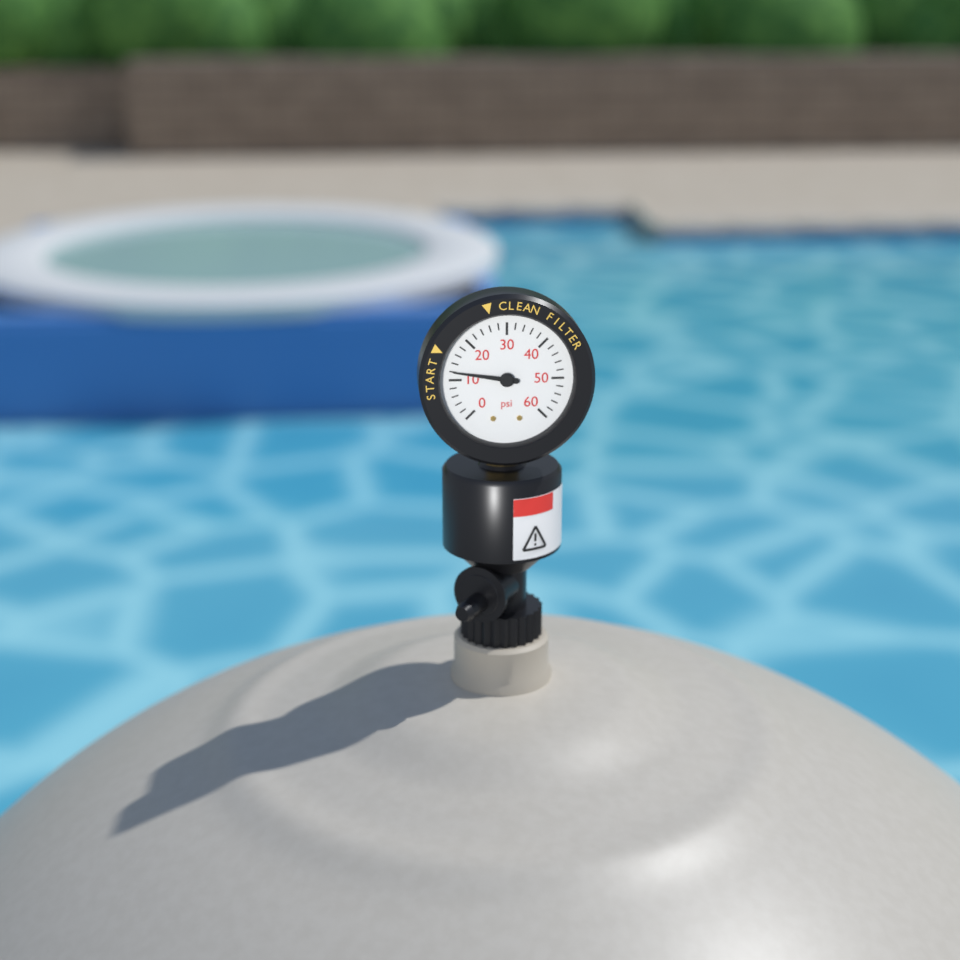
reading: 12 psi
